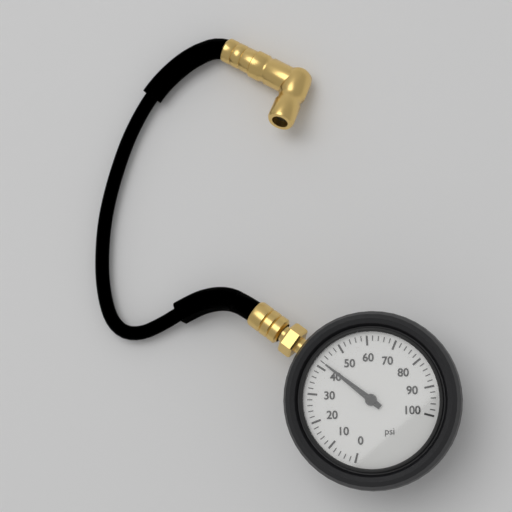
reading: 42 psi
